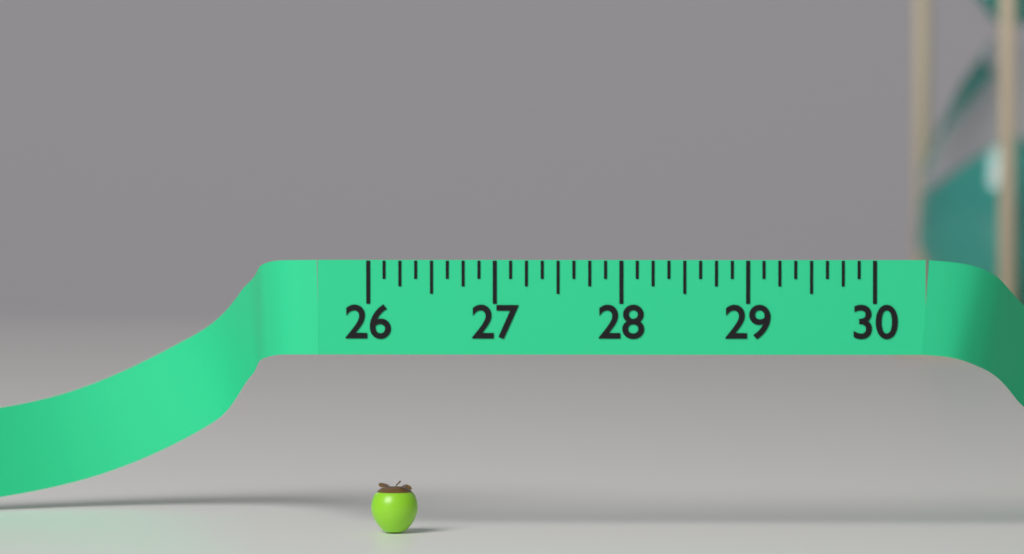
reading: 26.375 (no unit)
